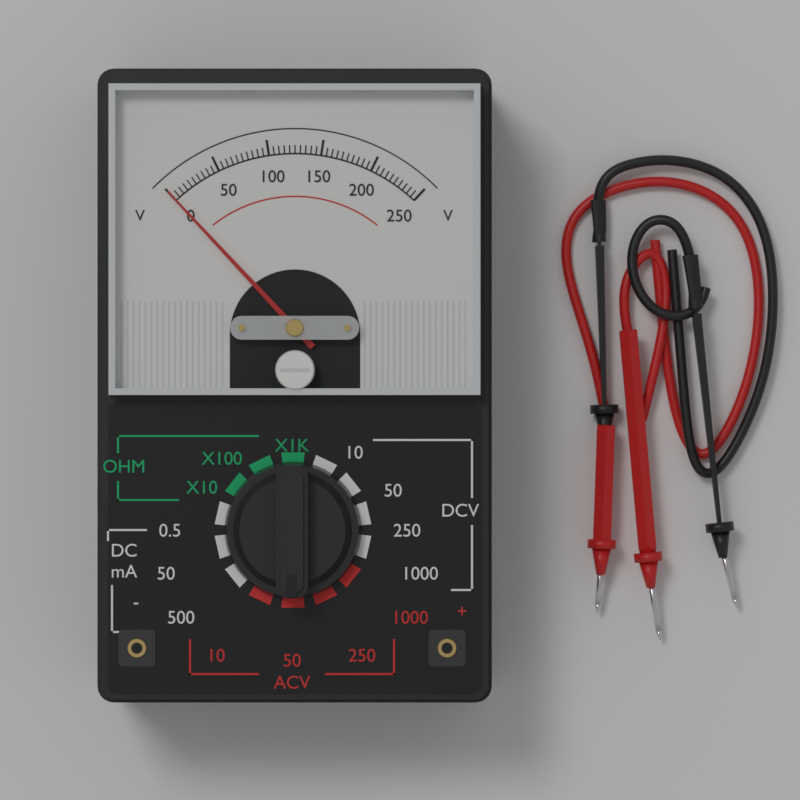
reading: 0 V
